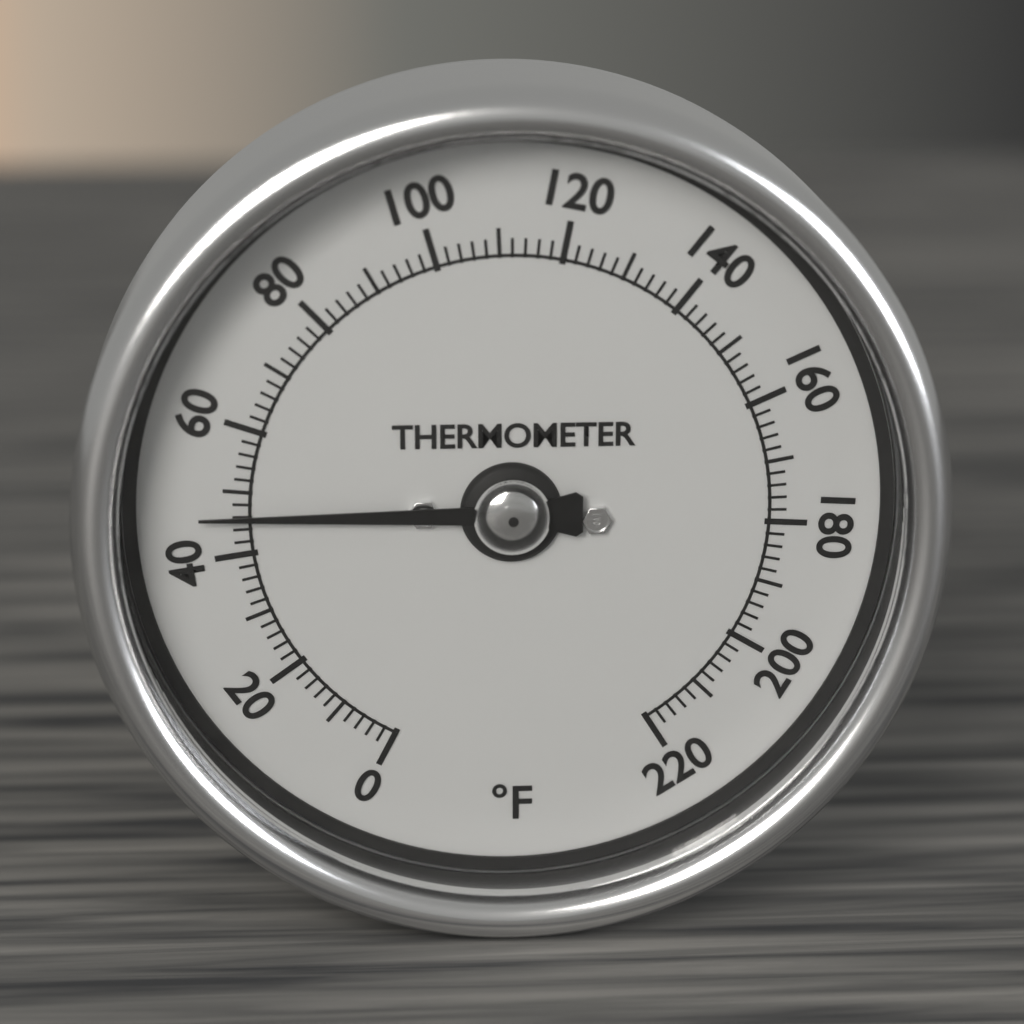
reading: 46 °F
